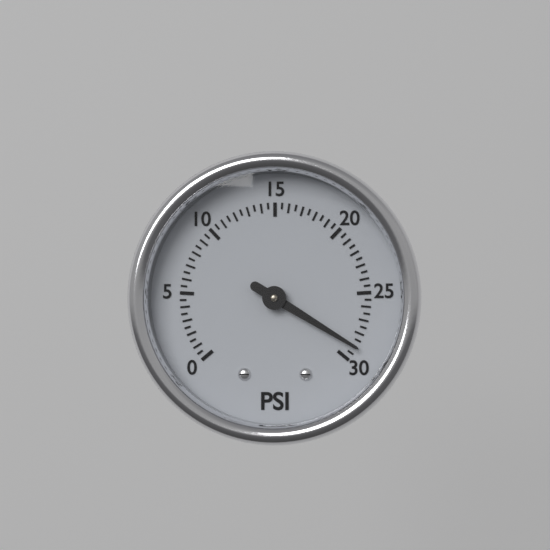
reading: 29.0 psi
